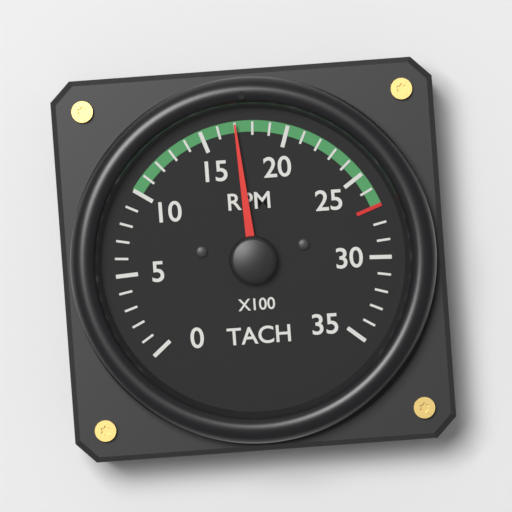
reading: 1700 RPM
